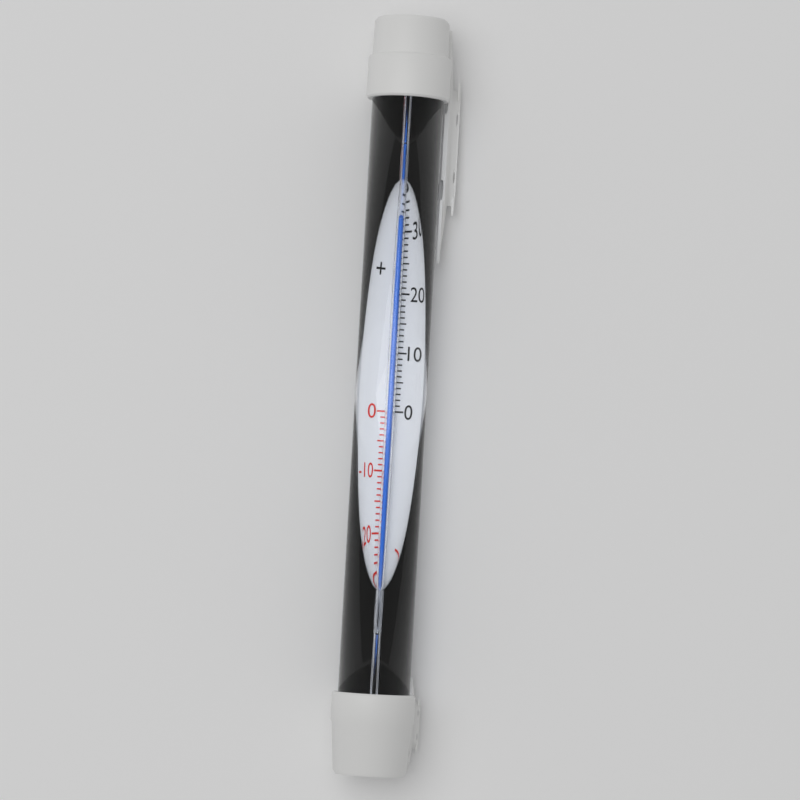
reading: 33 °C
